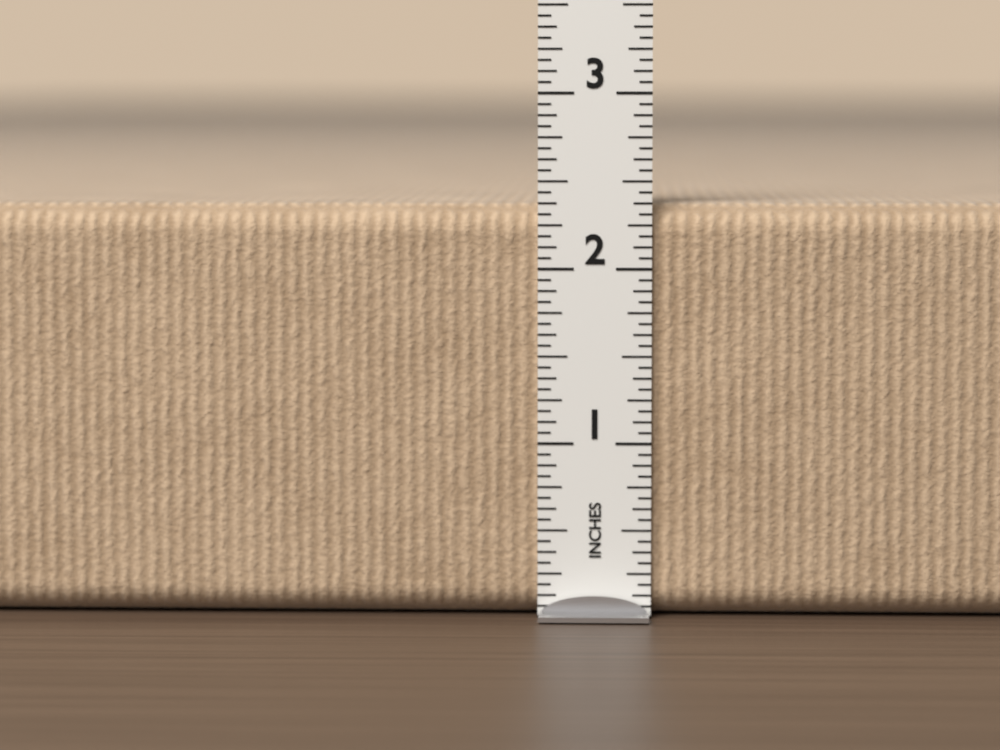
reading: 2.3750 in
